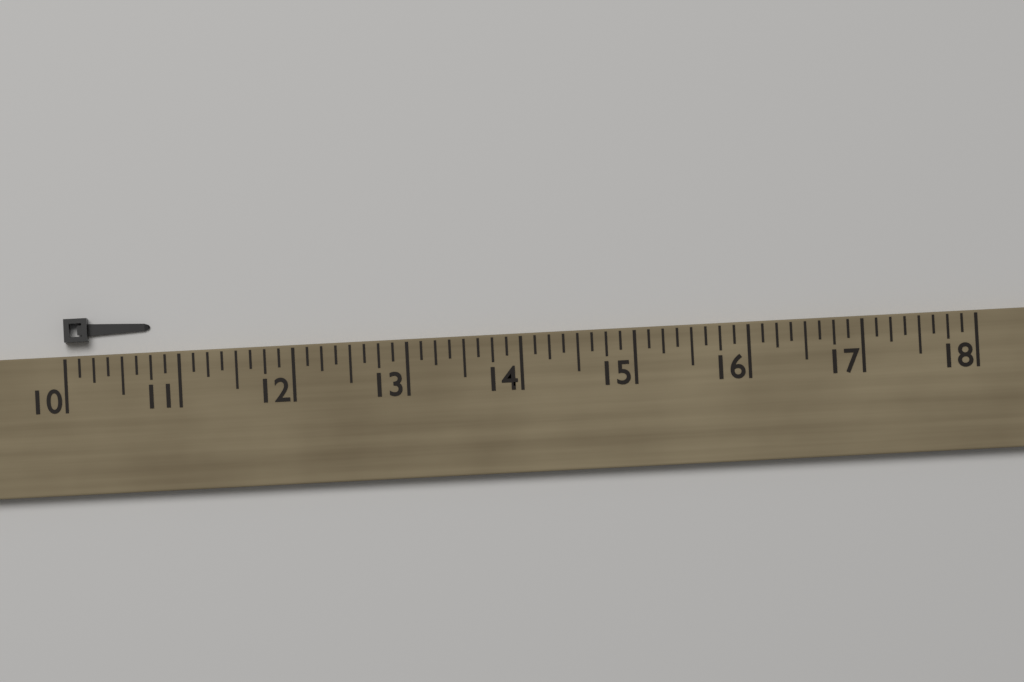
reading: 10.750 (no unit)
